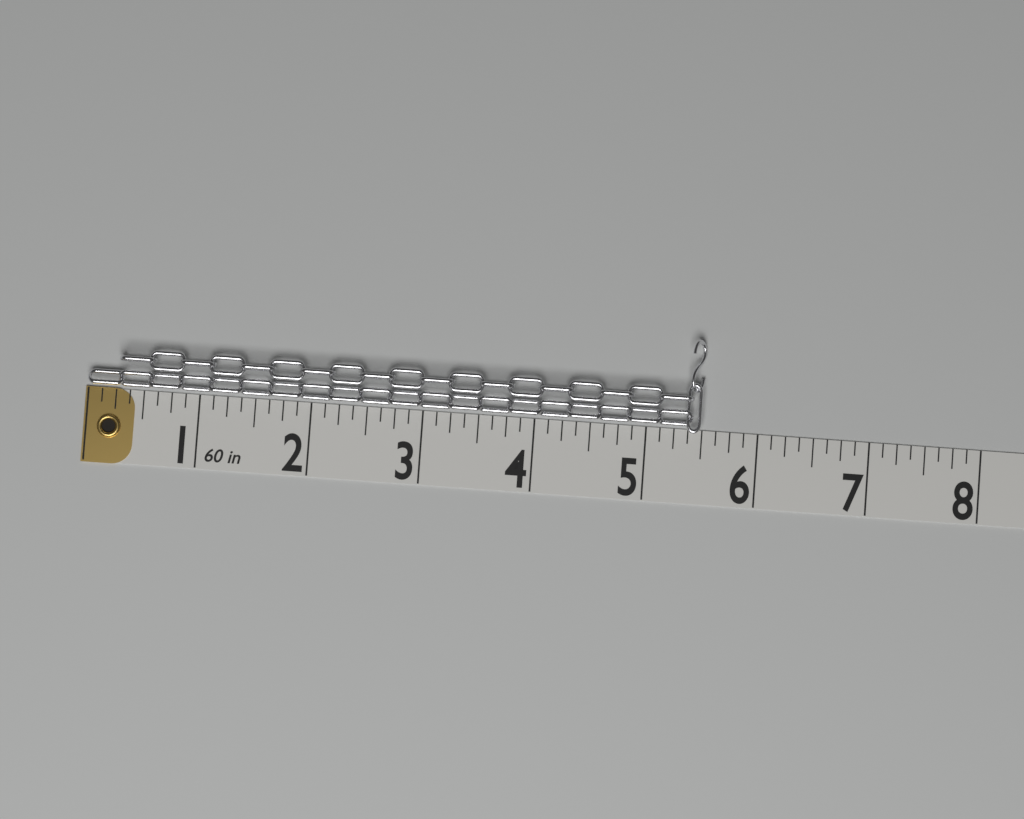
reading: 5.500 in
